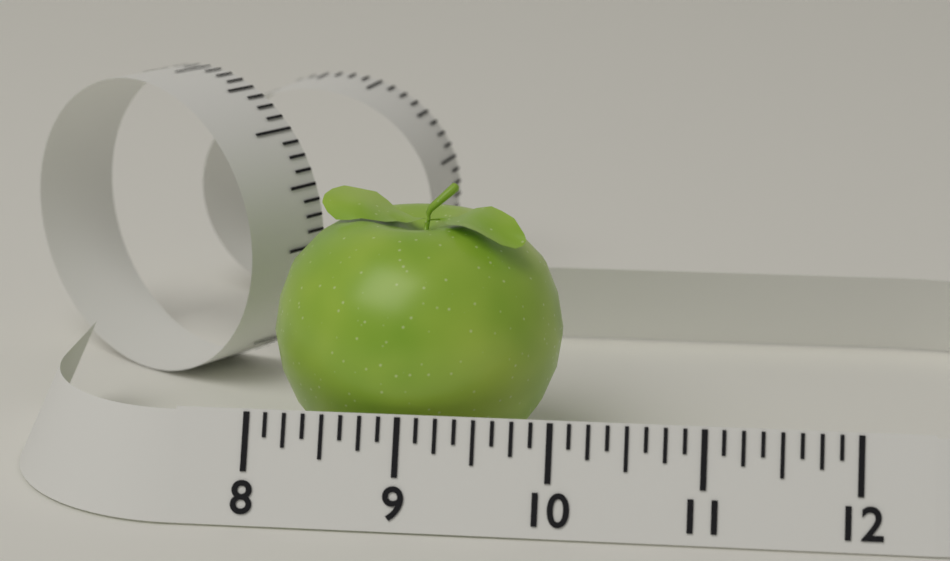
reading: 10.000 (no unit)
